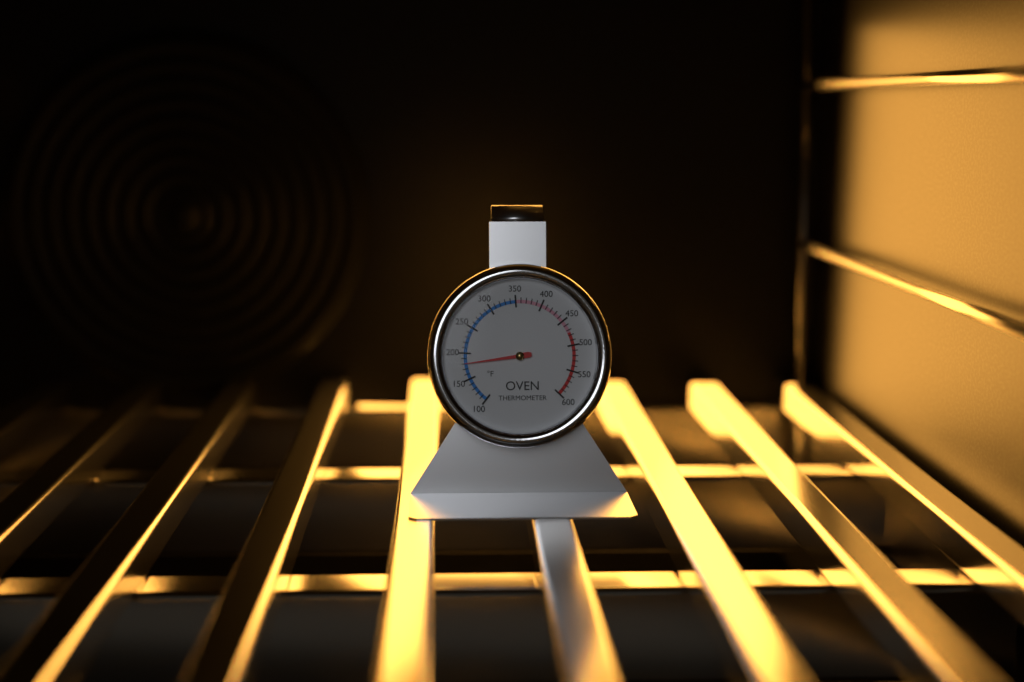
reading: 180 °F
